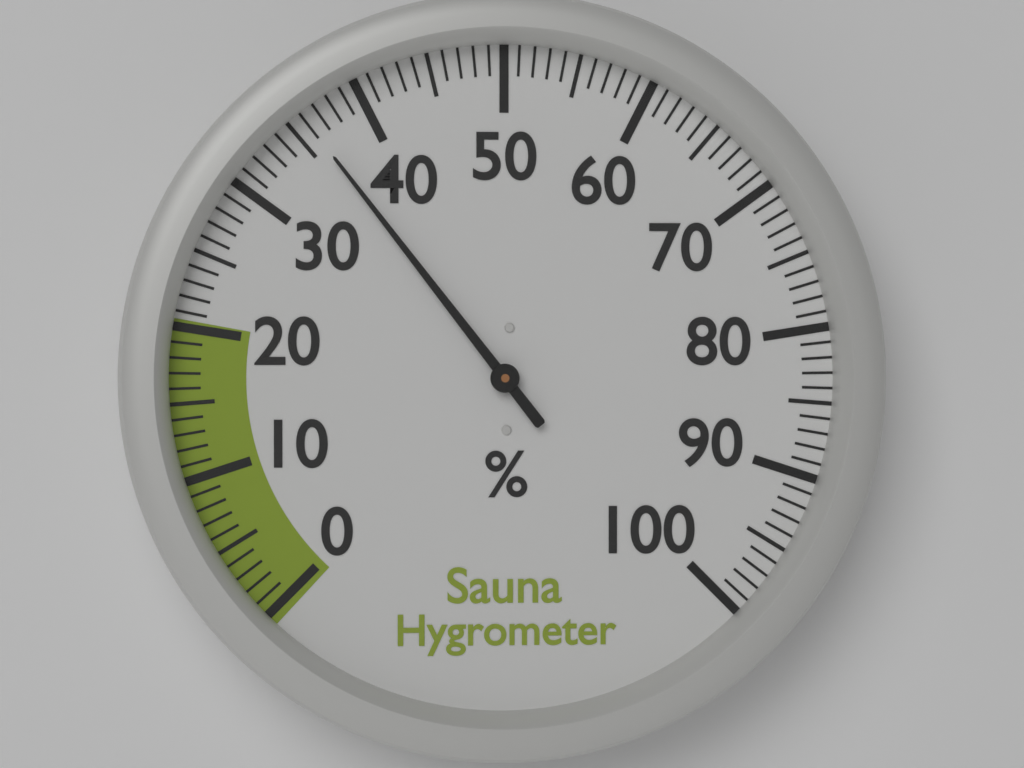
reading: 36 %
